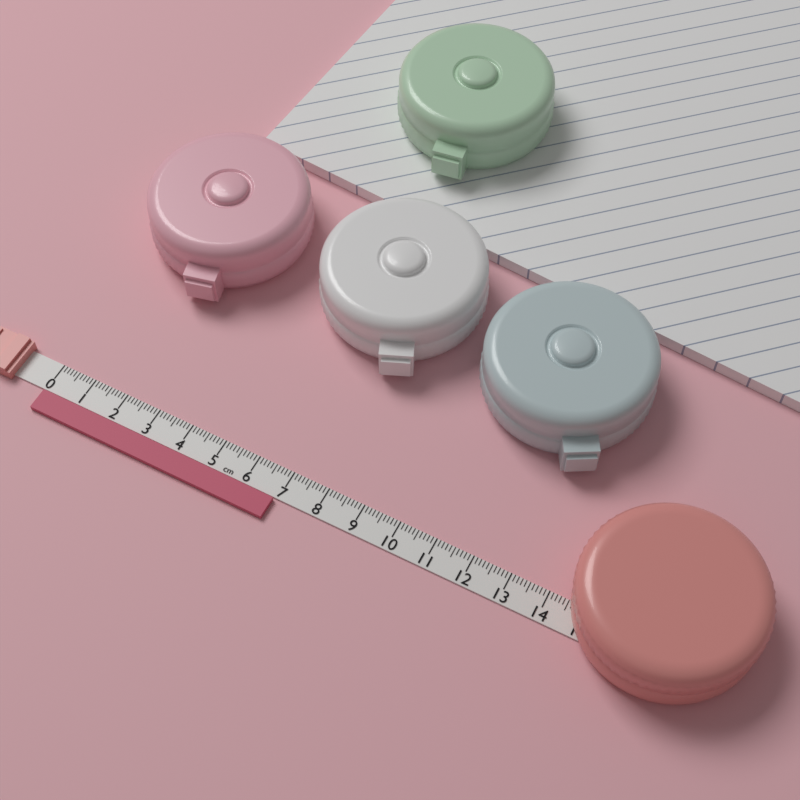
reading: 6.9 cm
